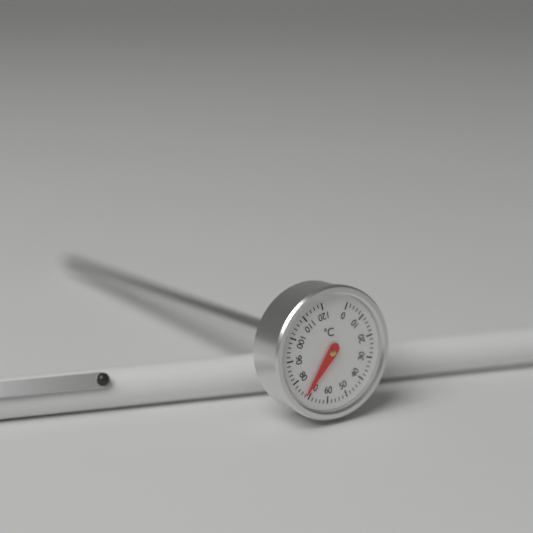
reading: 72 °C
